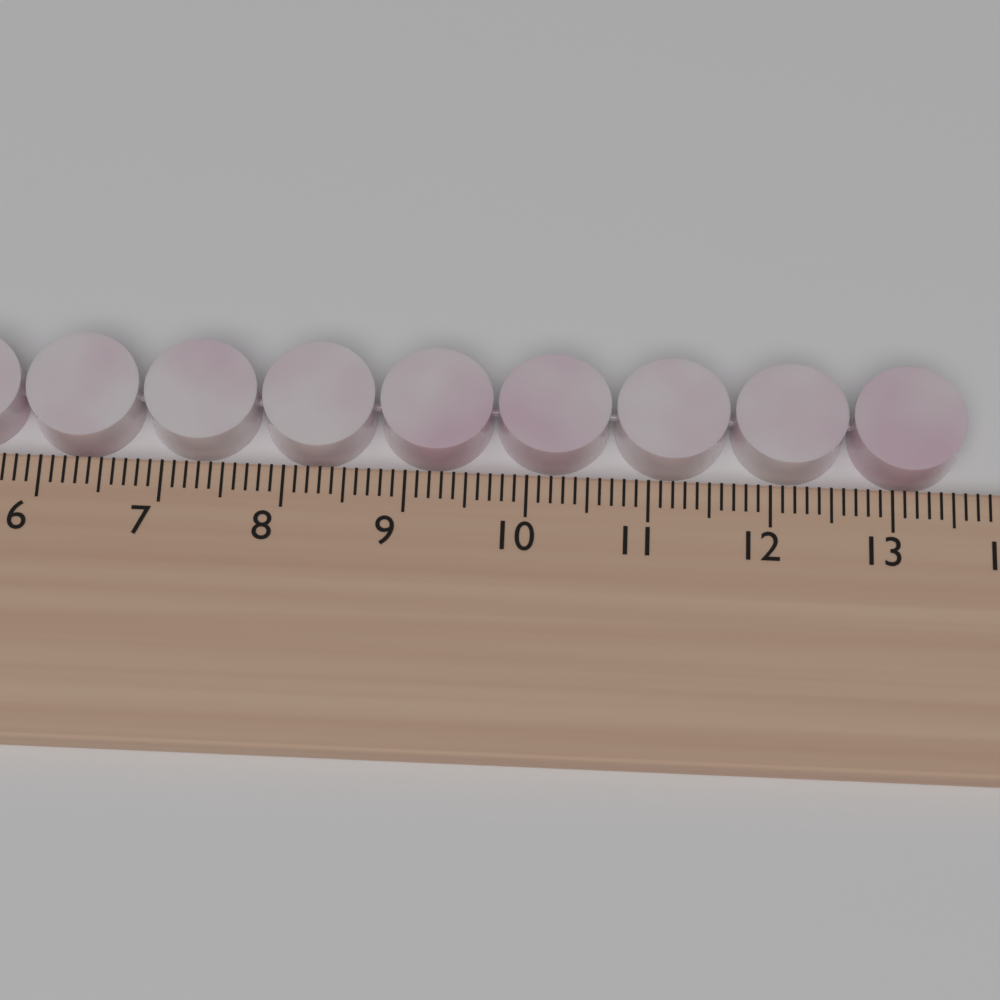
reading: 13.6 cm
